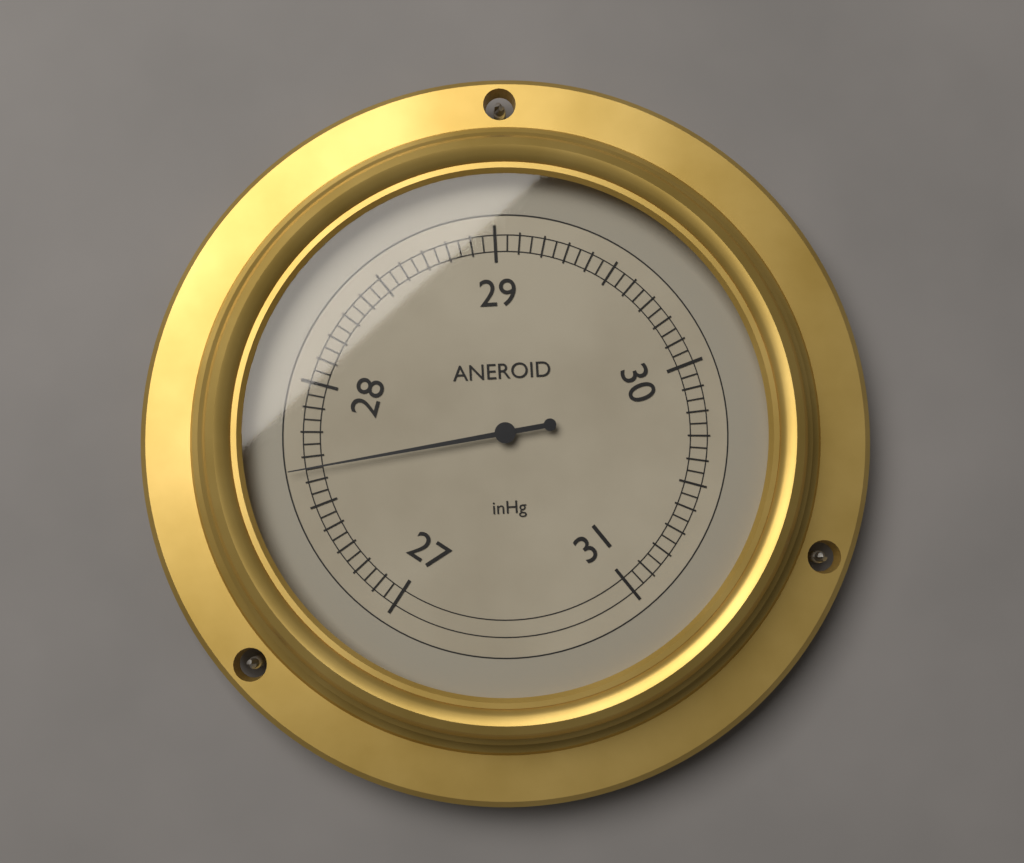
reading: 27.65 inHg
